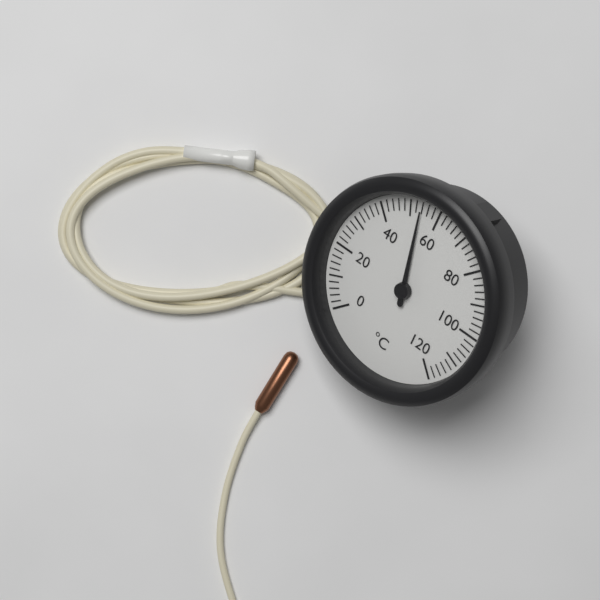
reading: 54 °C
